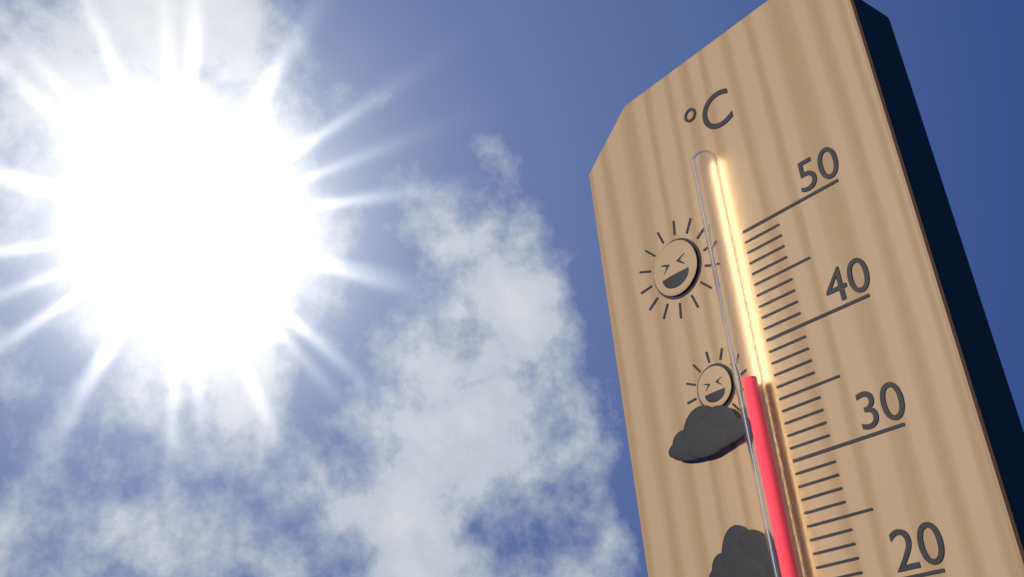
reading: 37 °C
